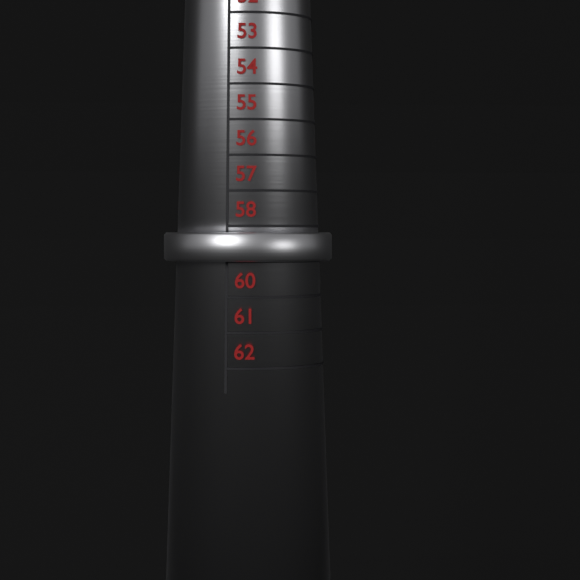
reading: 59 (no unit)
